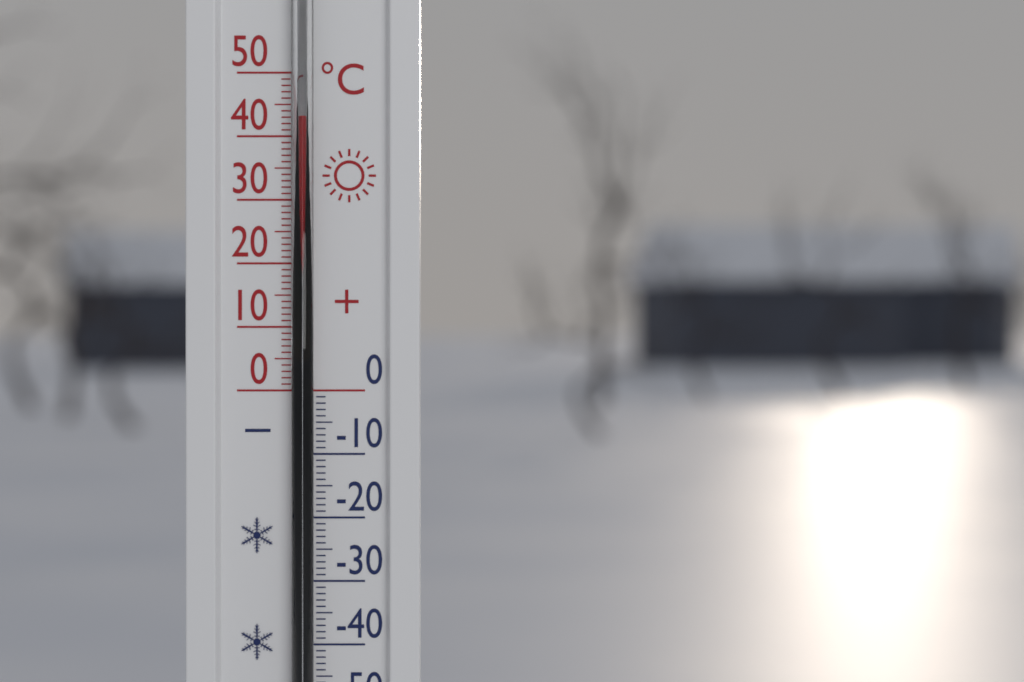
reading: 43 °C
